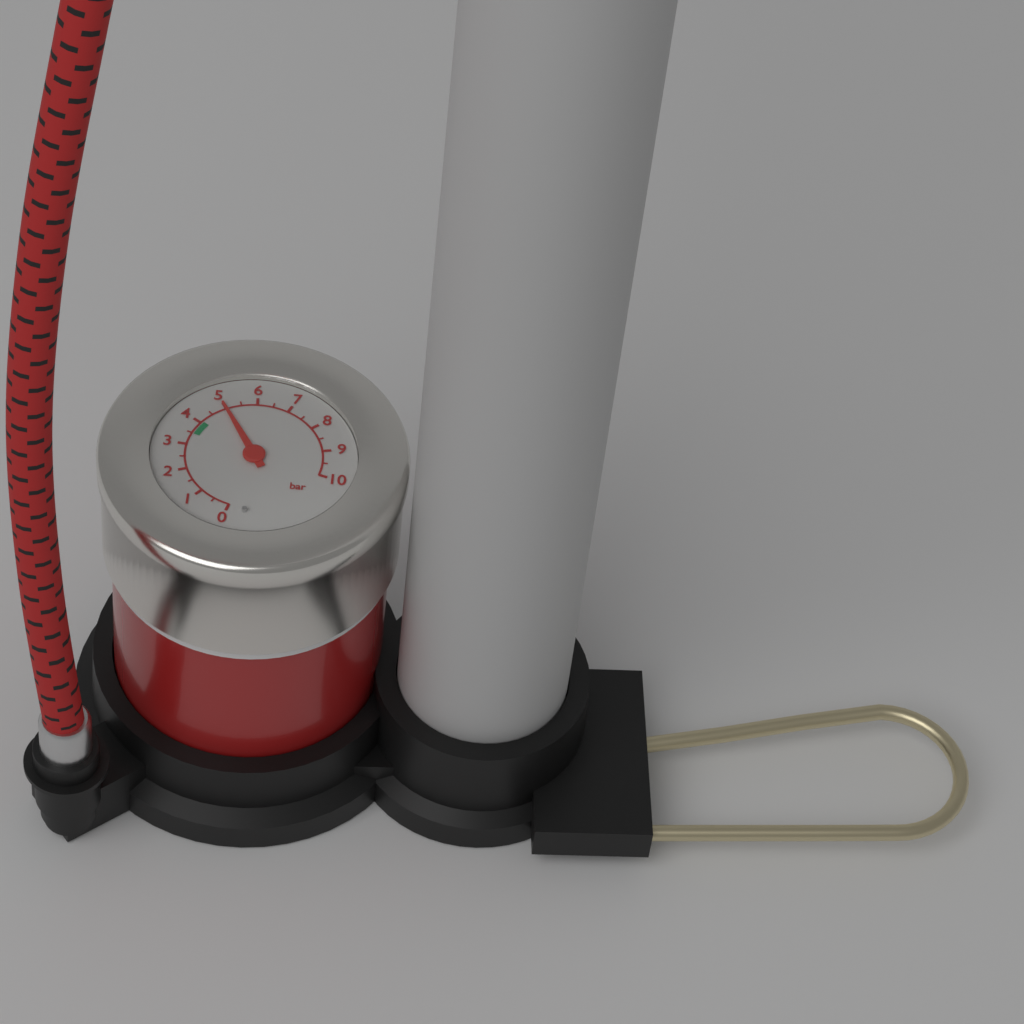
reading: 5.0 bar
